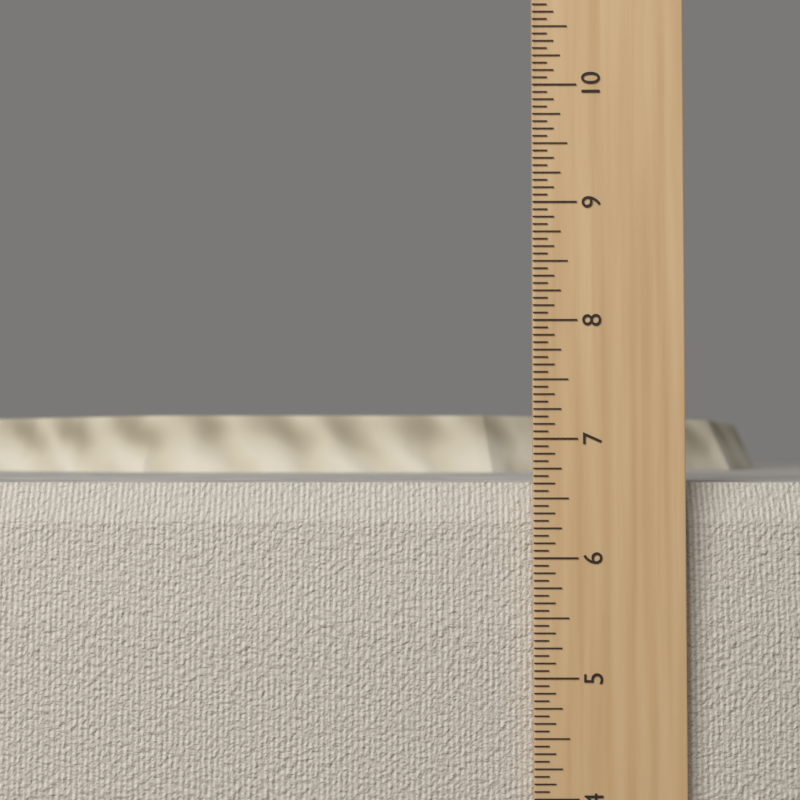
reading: 6.6250 in
